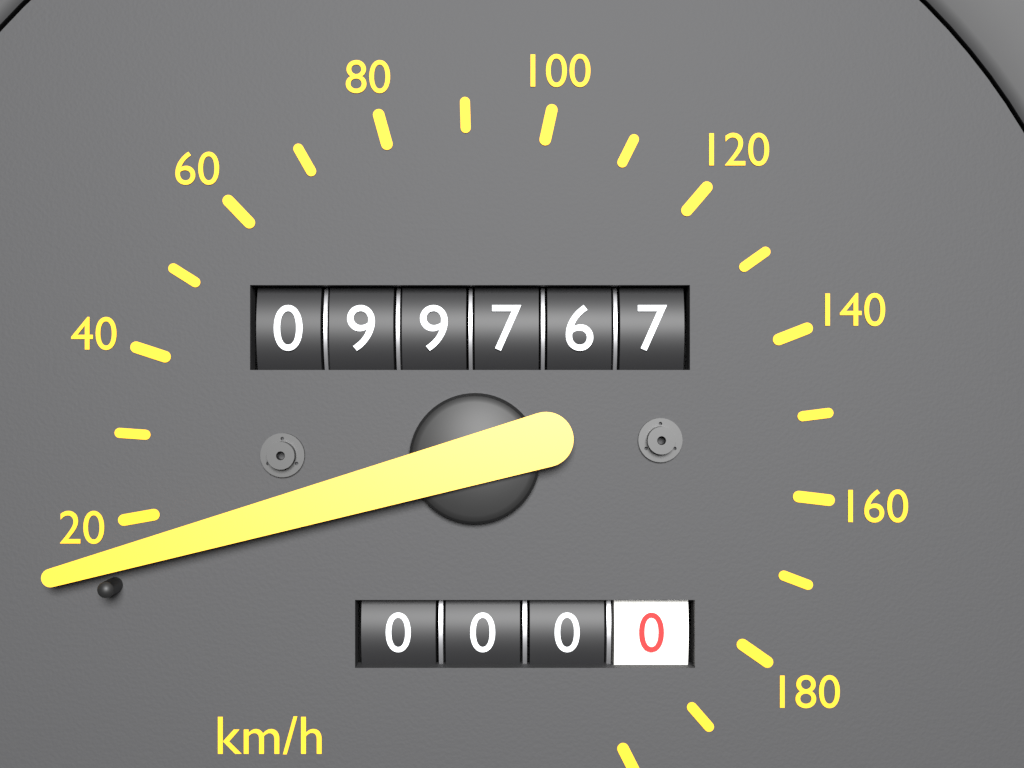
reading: 16 km/h
